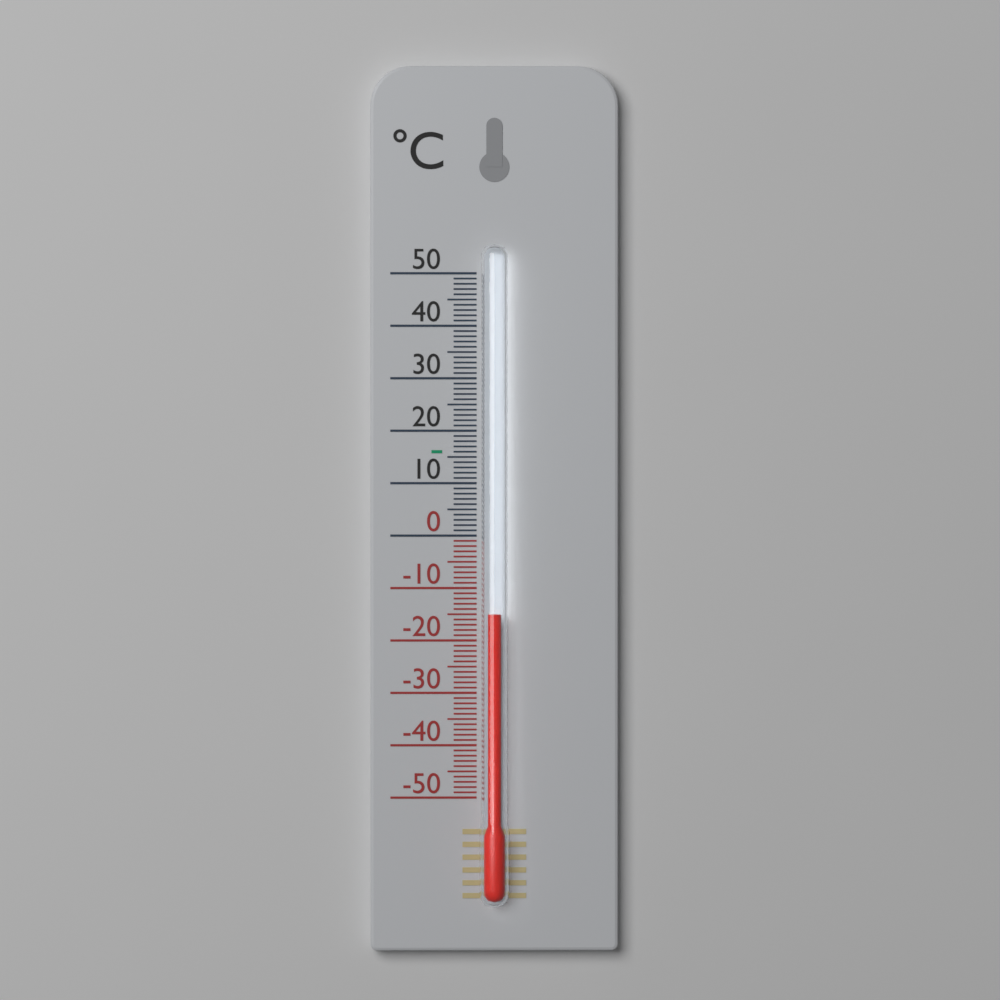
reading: -15 °C
